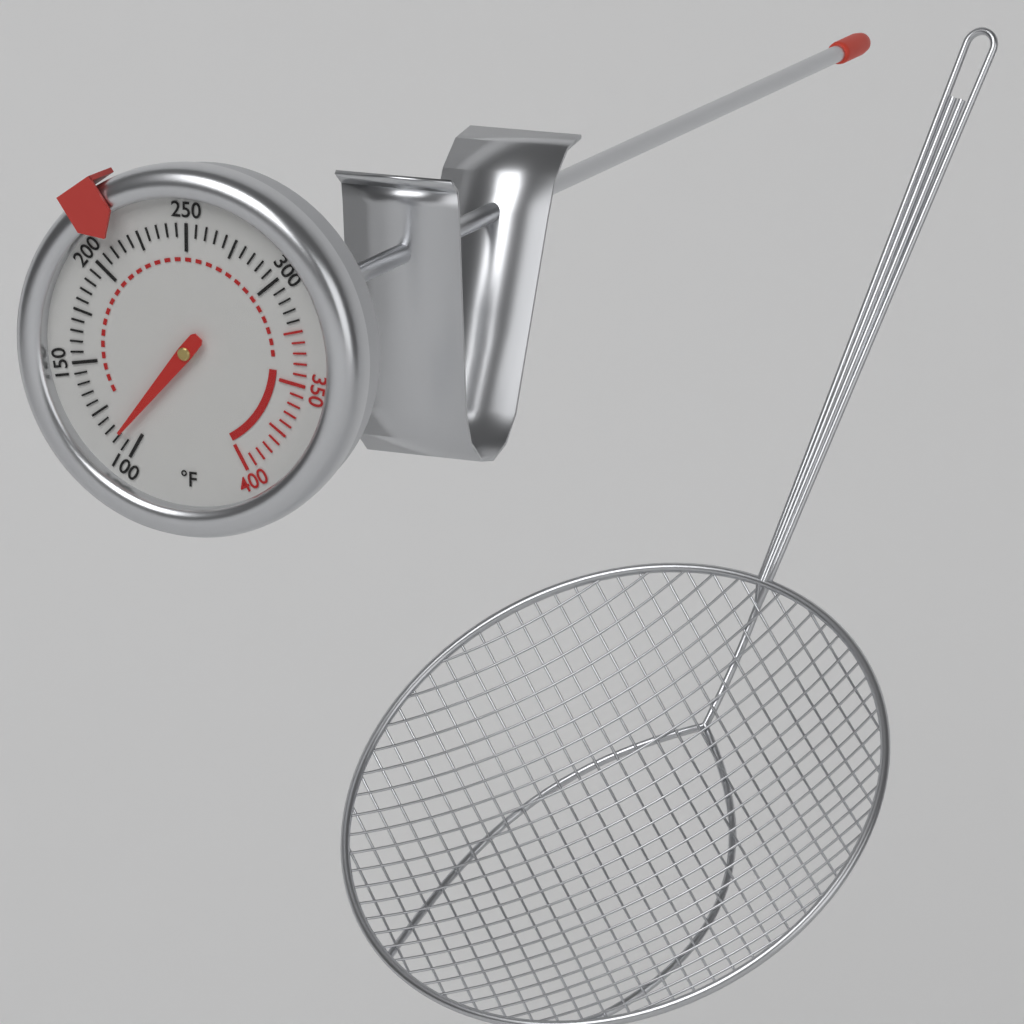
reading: 110 °F
